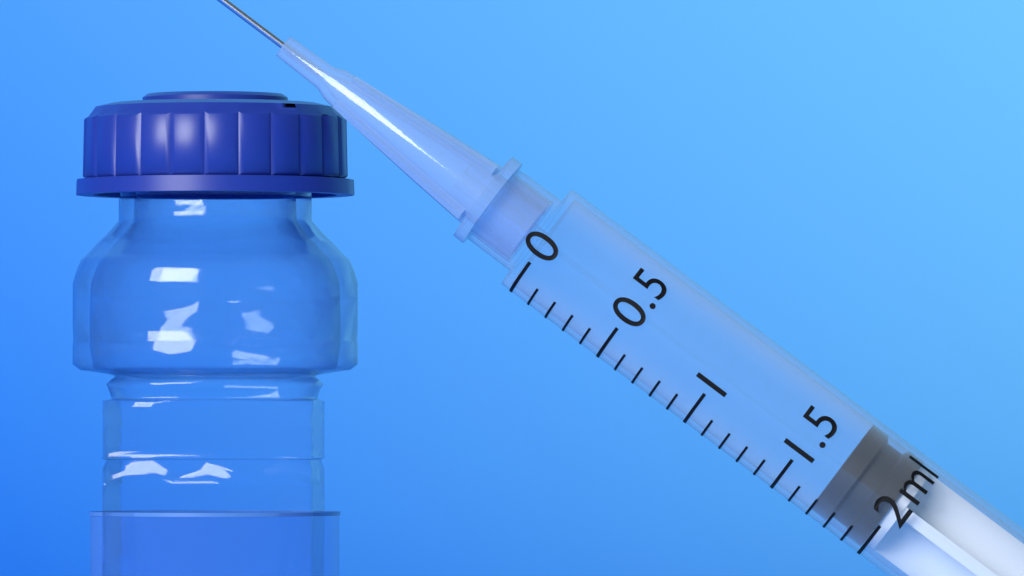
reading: 1.7 ml
